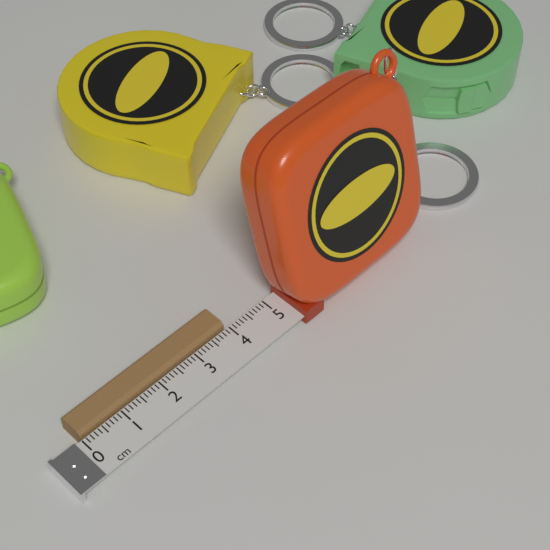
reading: 3.9 cm
